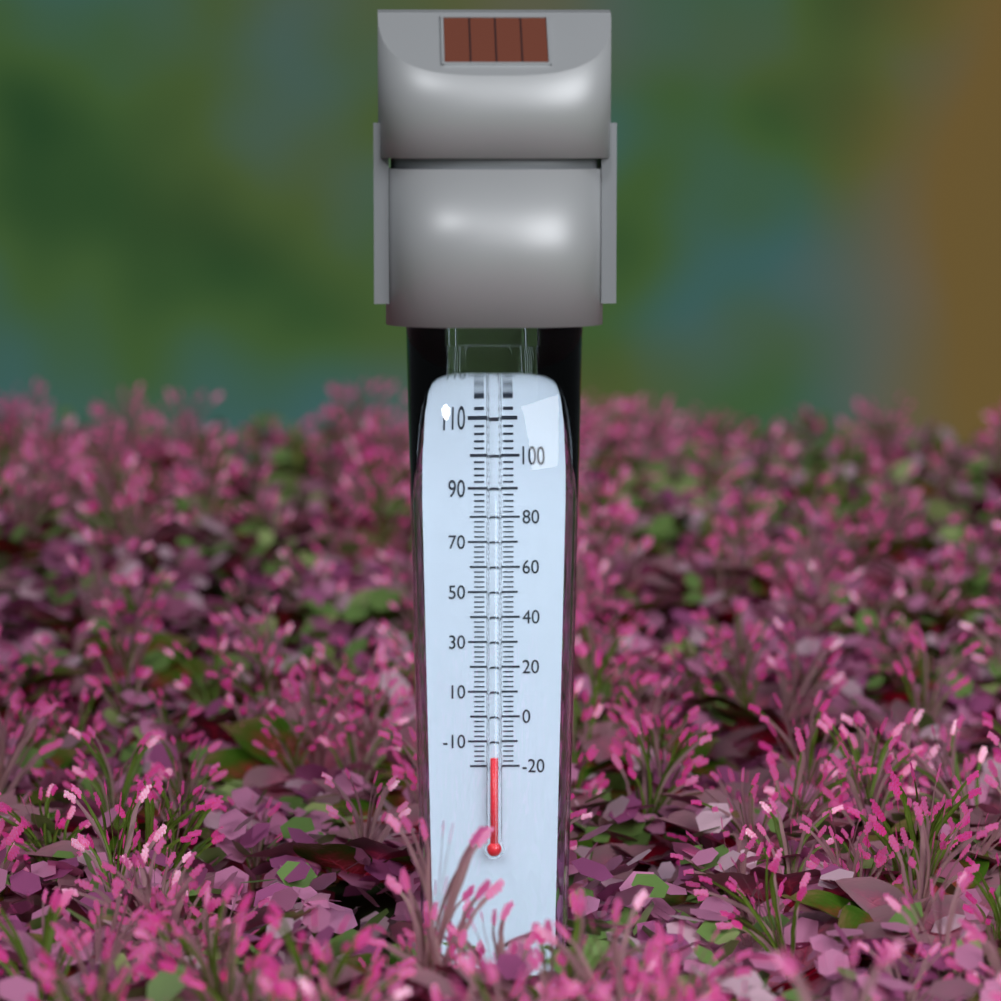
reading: -16 °F
